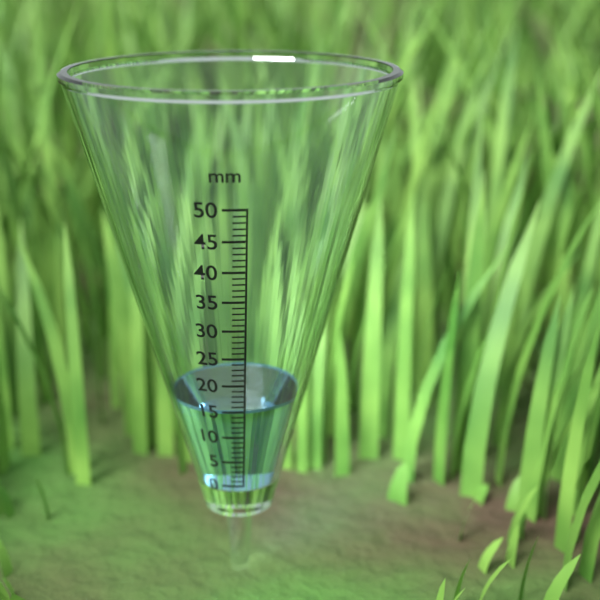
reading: 15 mm
